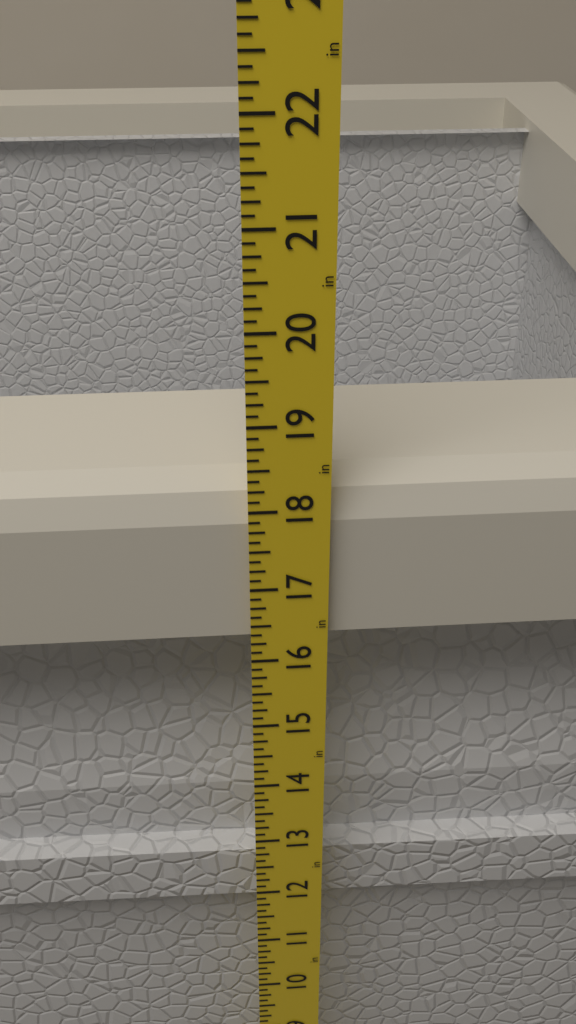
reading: 18.250 in
